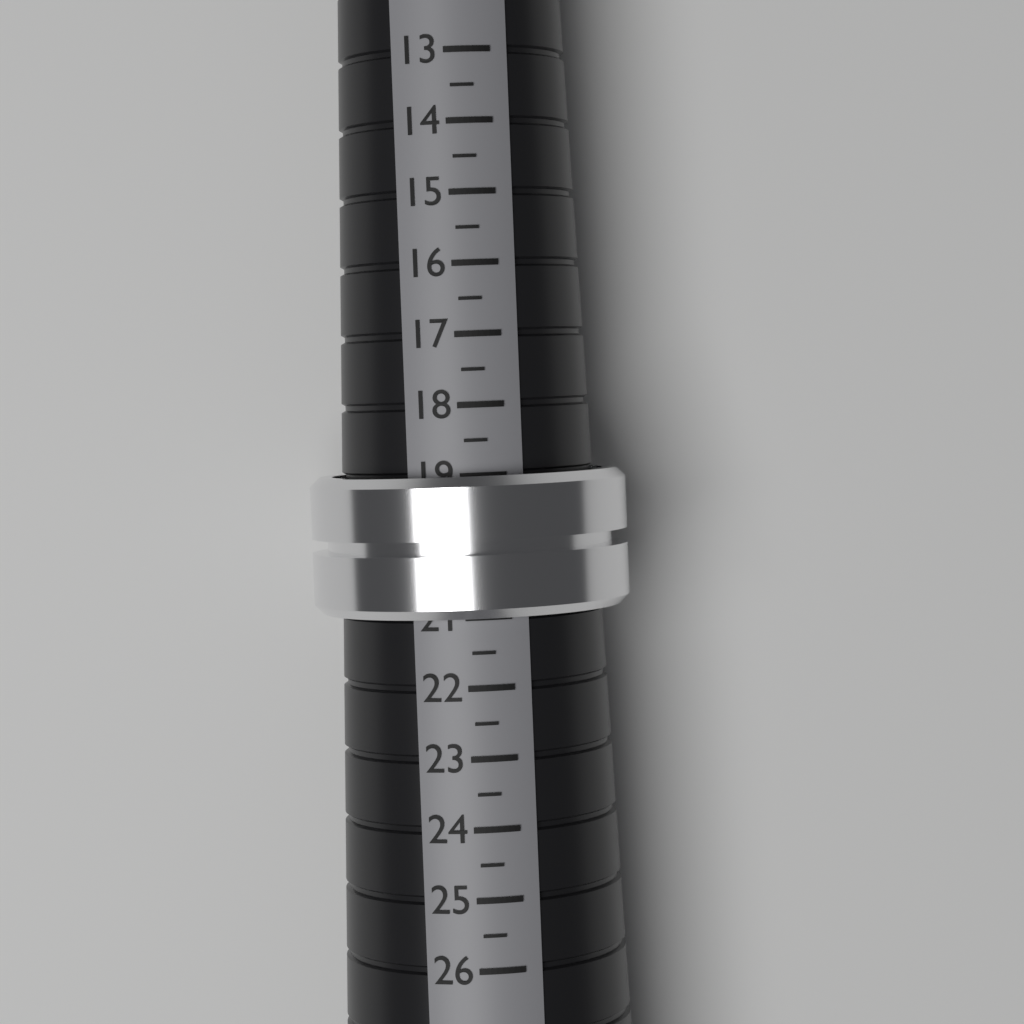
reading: 21.0 (no unit)
